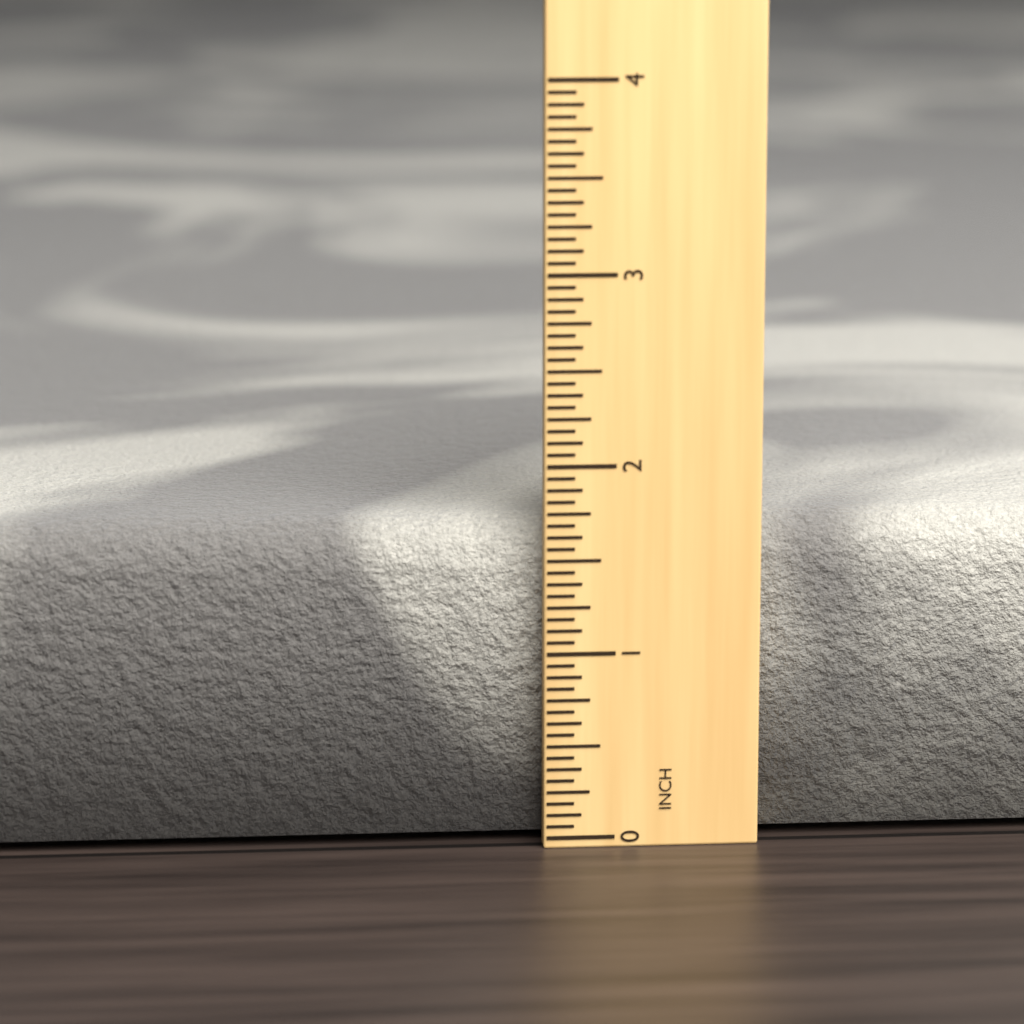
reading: 1.6875 in
